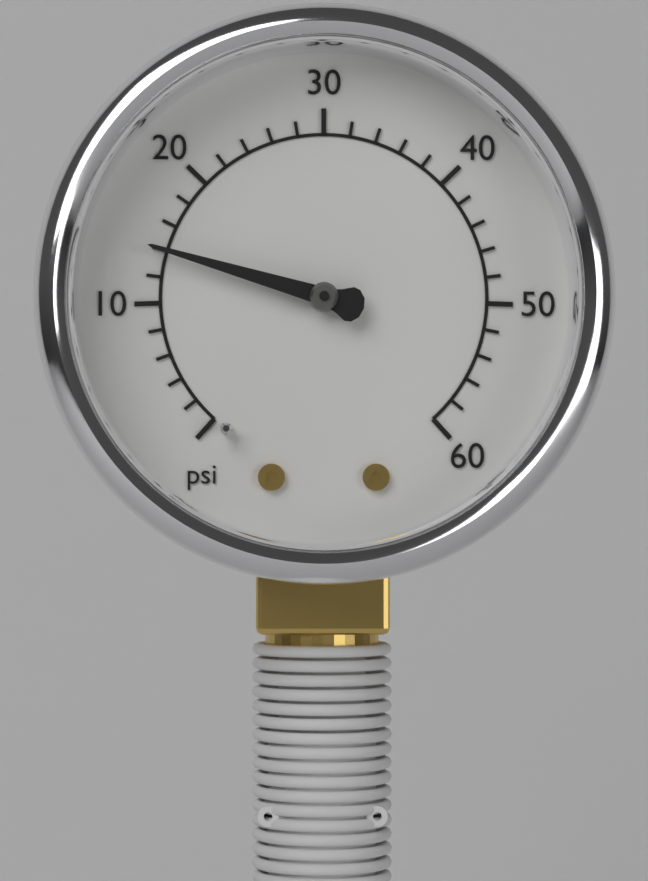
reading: 14 psi
